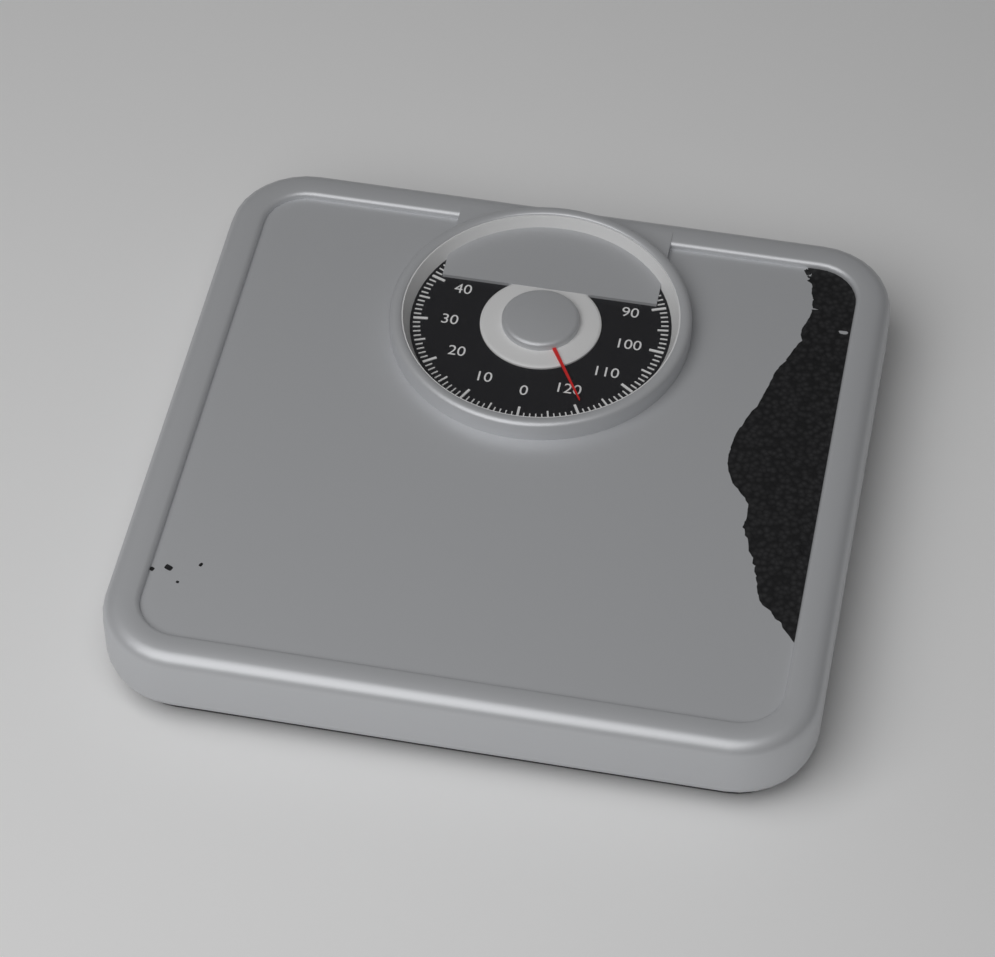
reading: 119 kg
